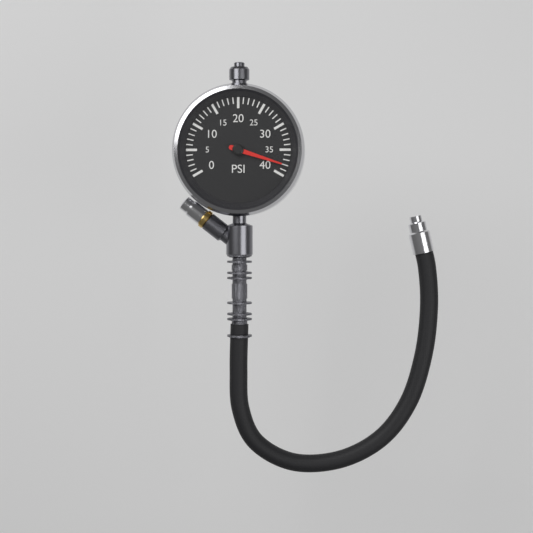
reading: 38 psi
